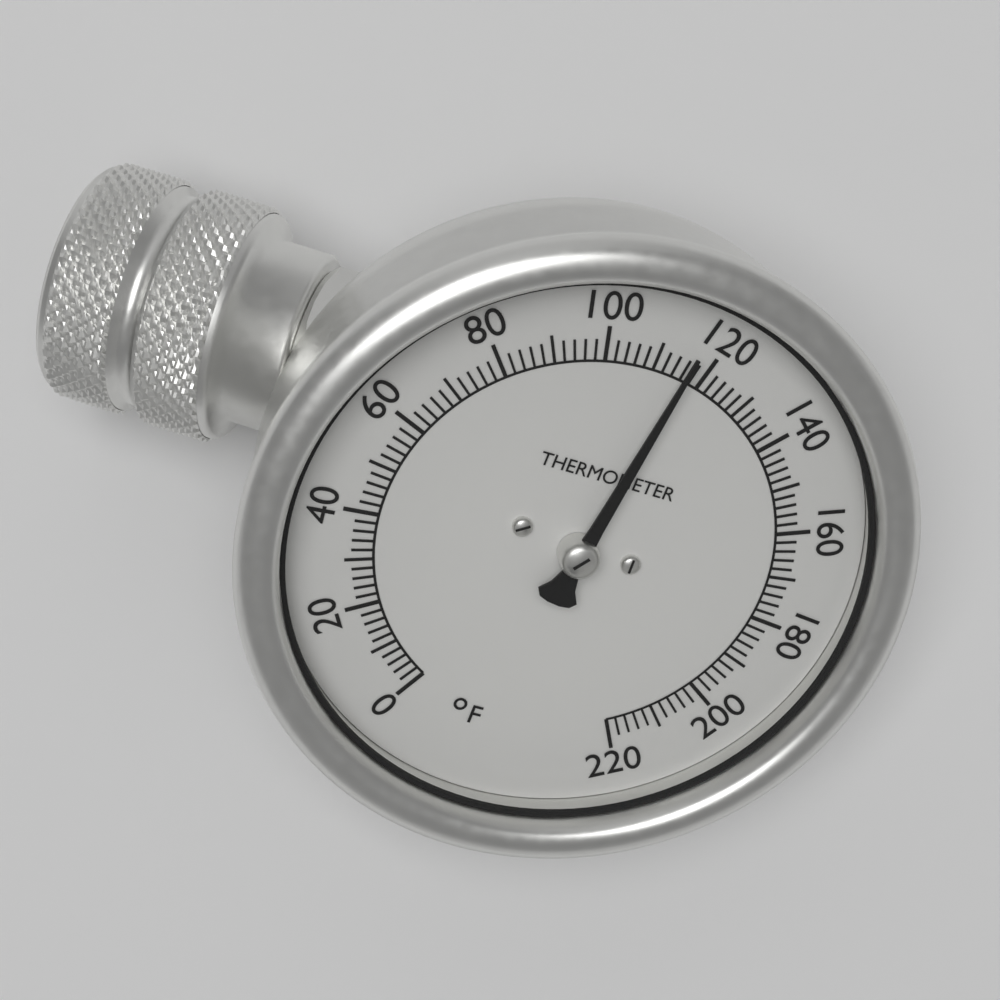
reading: 116 °F
